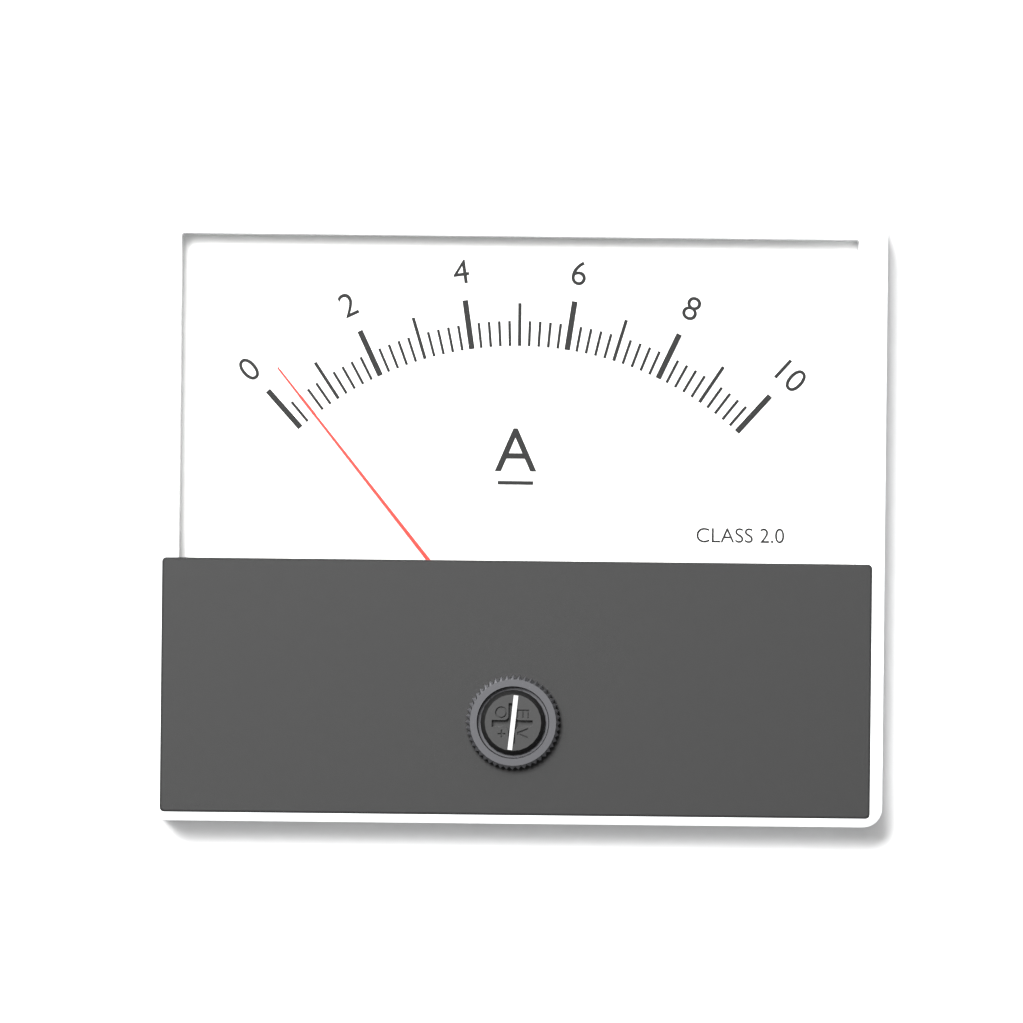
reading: 0.4 A
